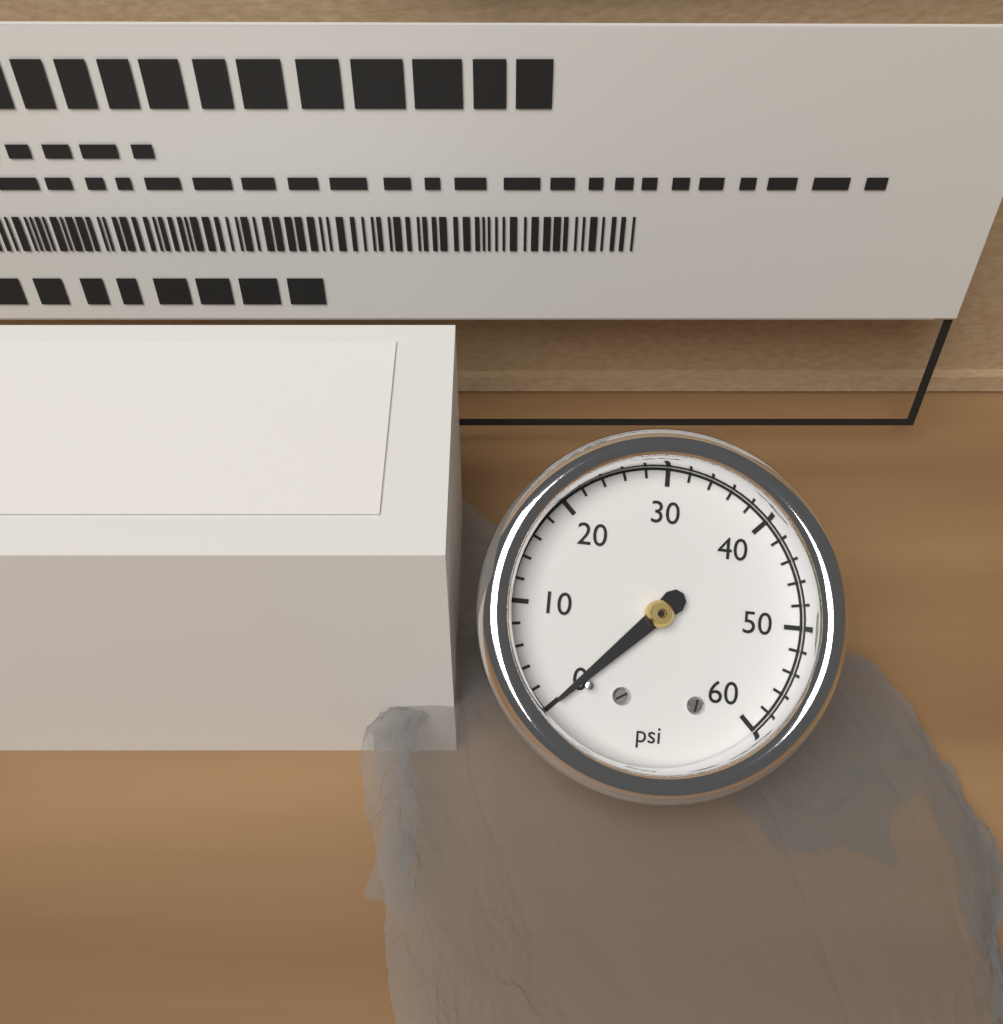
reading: 0 psi
